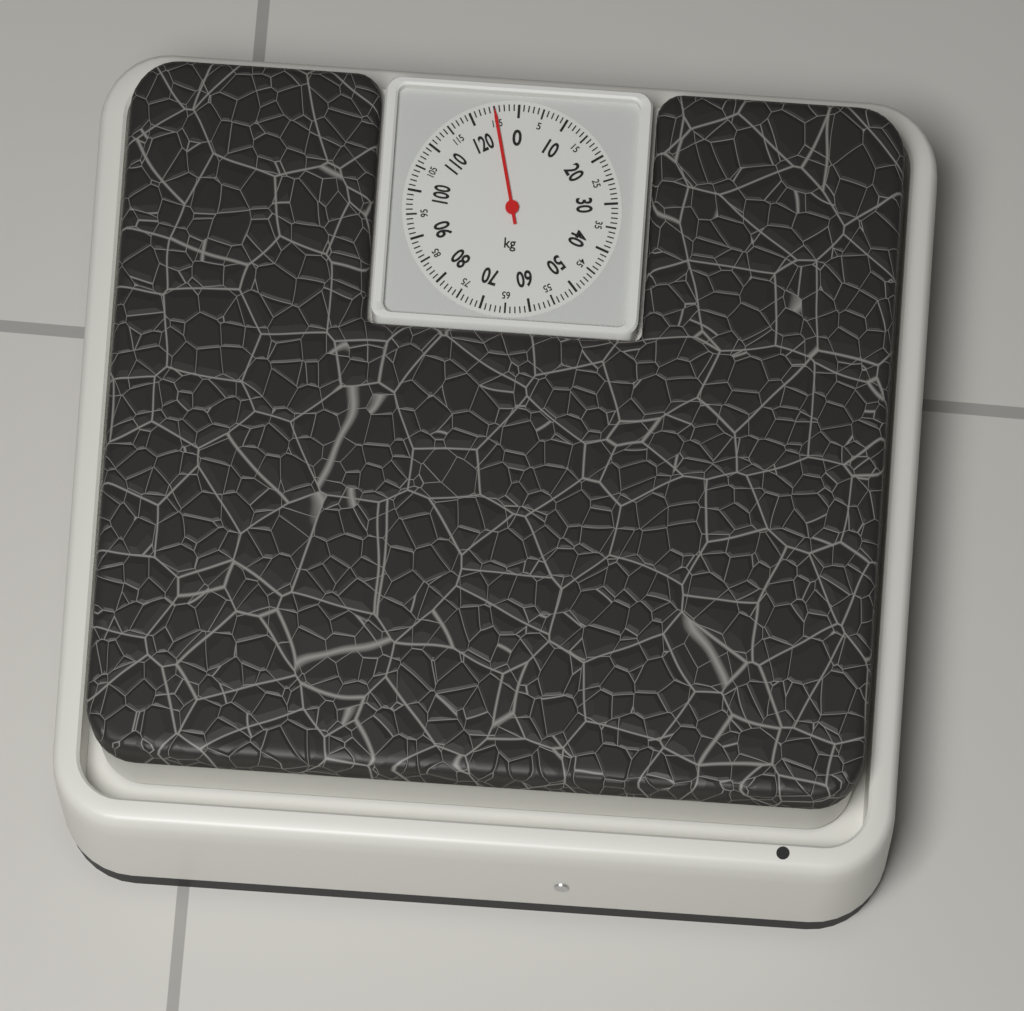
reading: 125 kg
